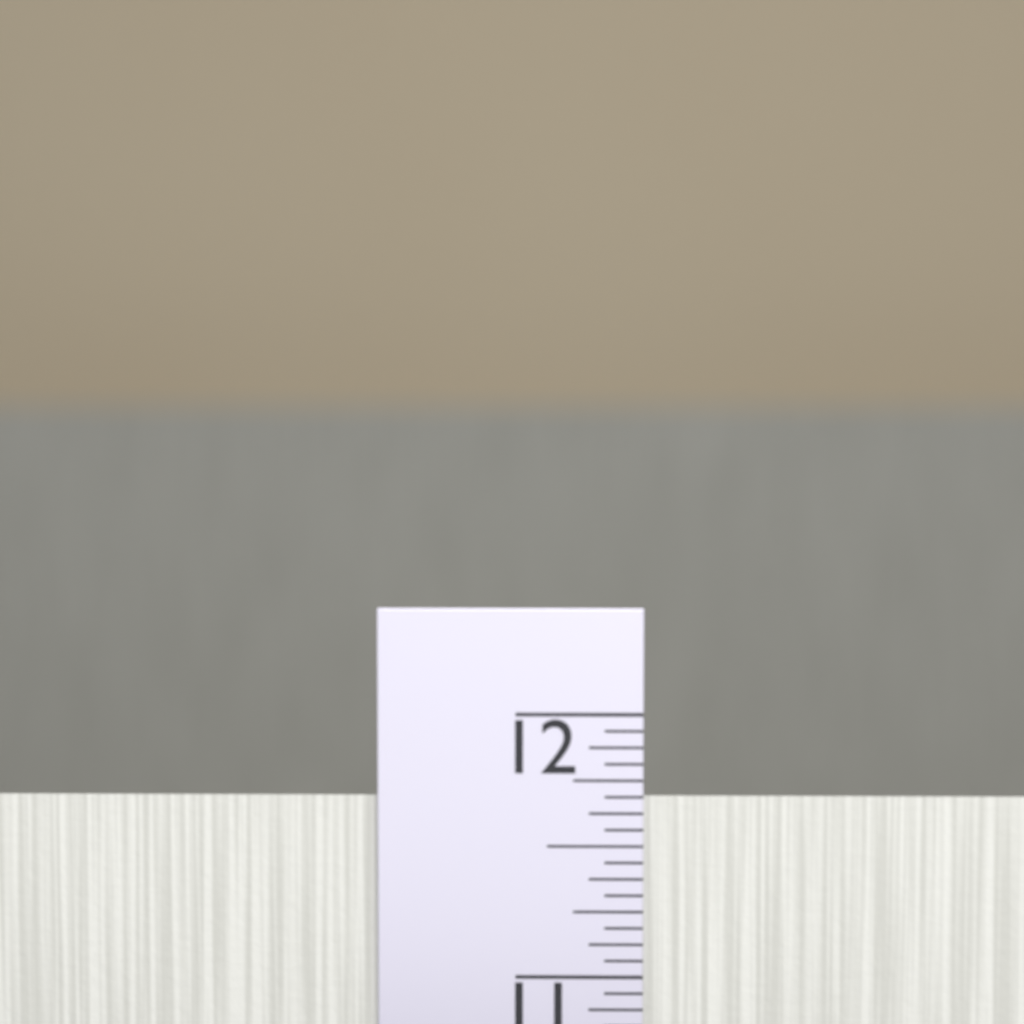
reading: 11.6875 in
